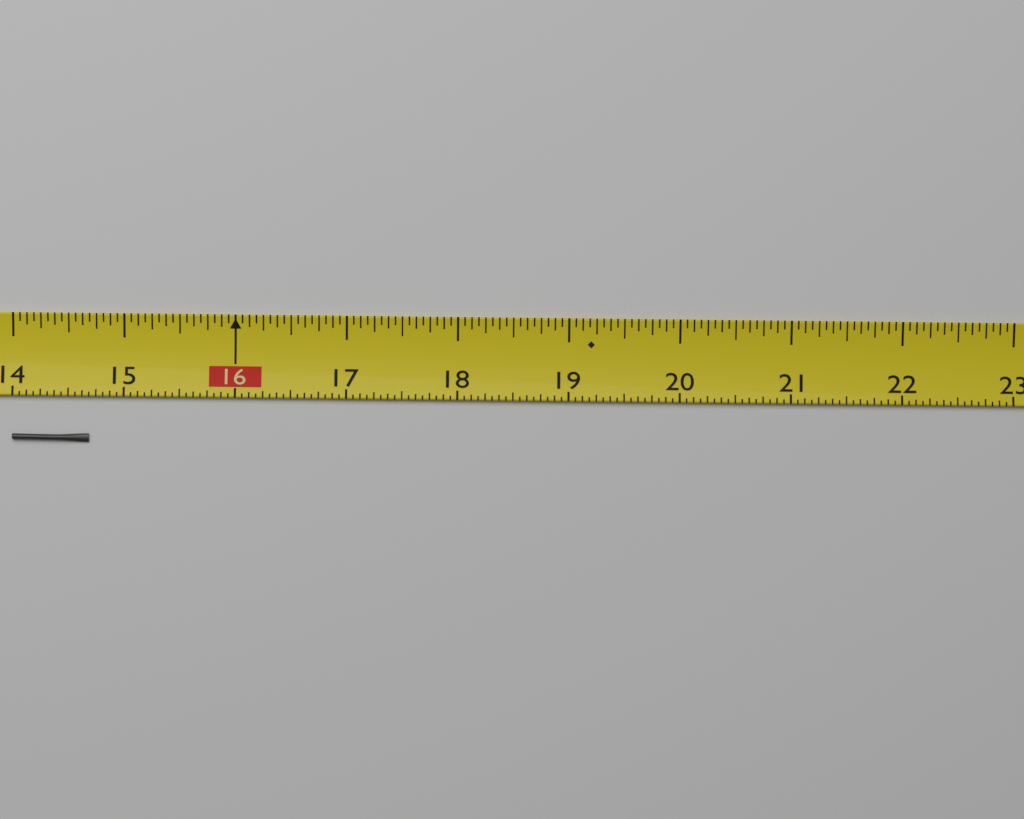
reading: 14.6875 (no unit)
